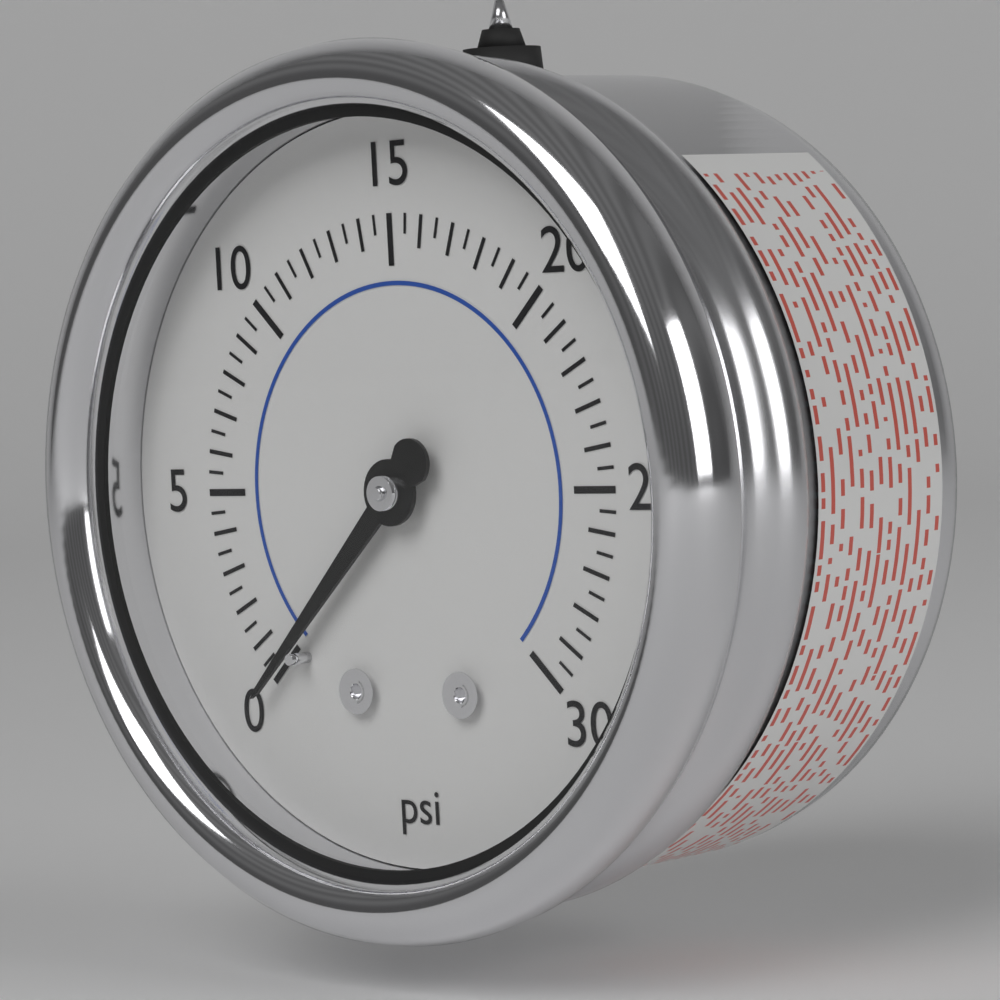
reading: 0.0 psi
